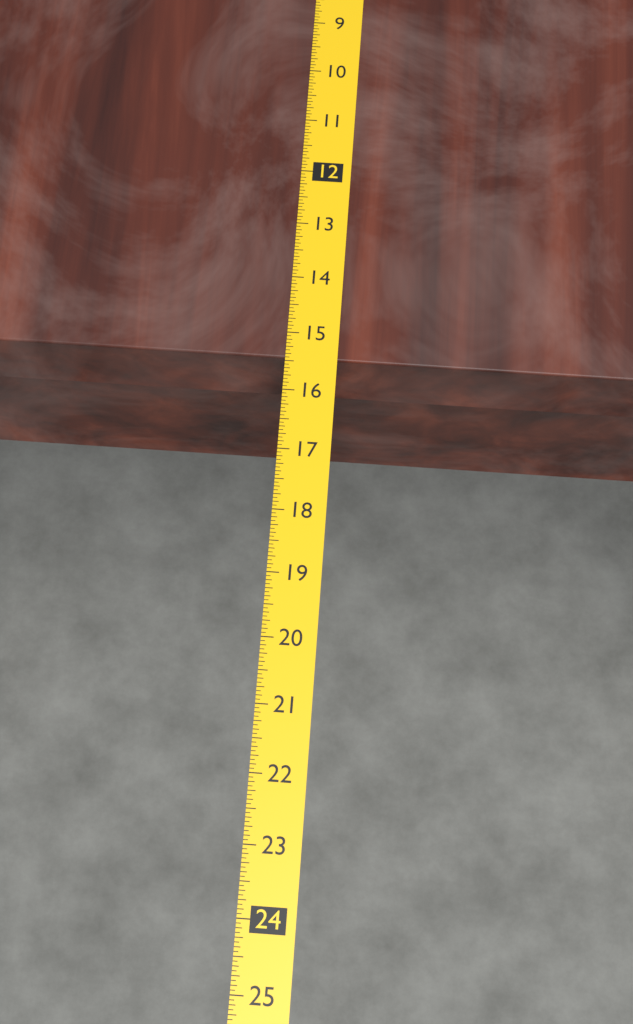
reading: 15.4375 (no unit)
